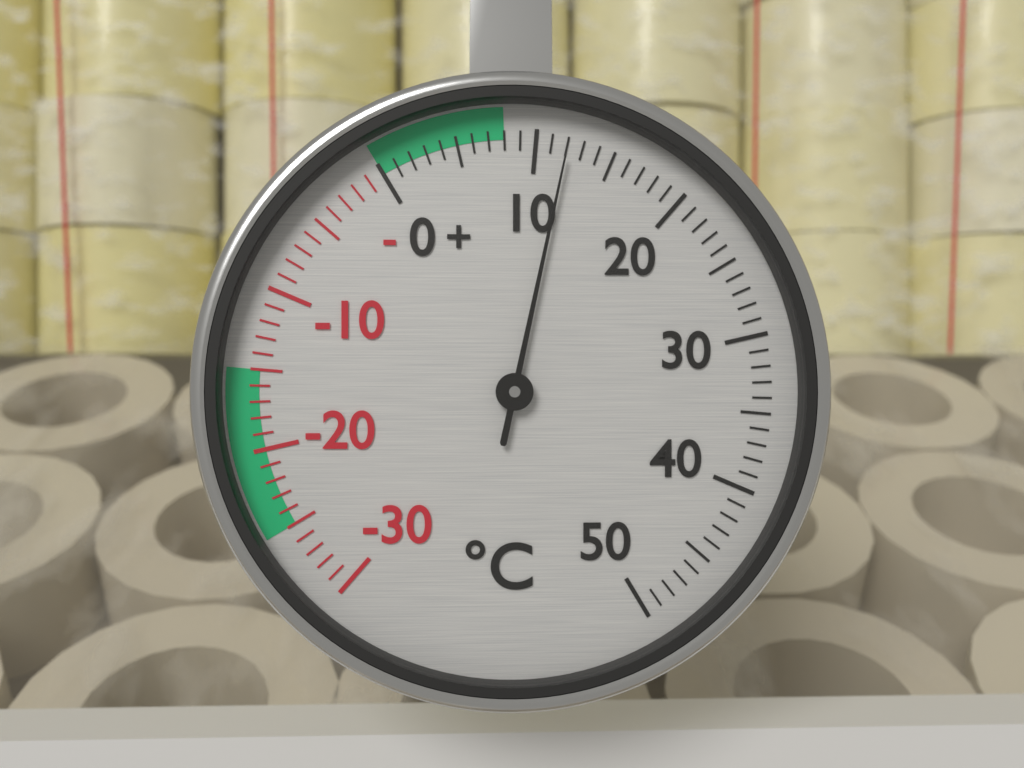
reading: 12 °C
